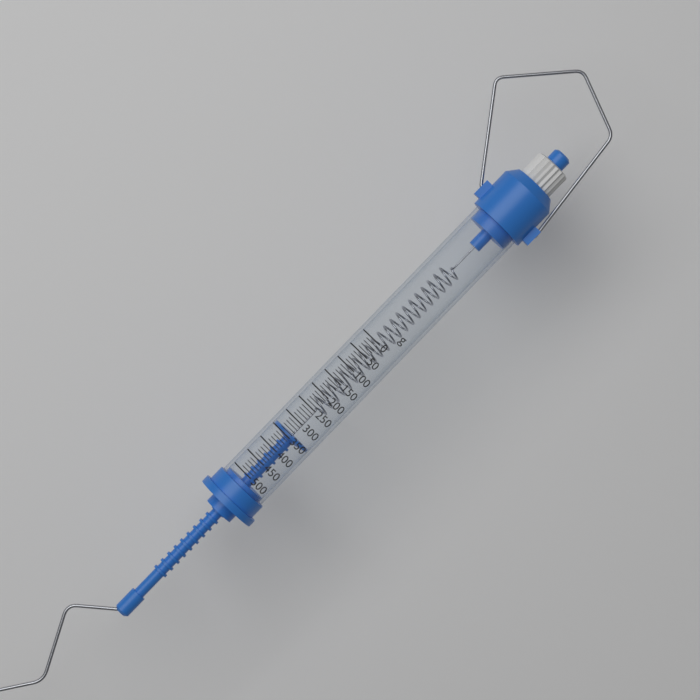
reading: 340 g
